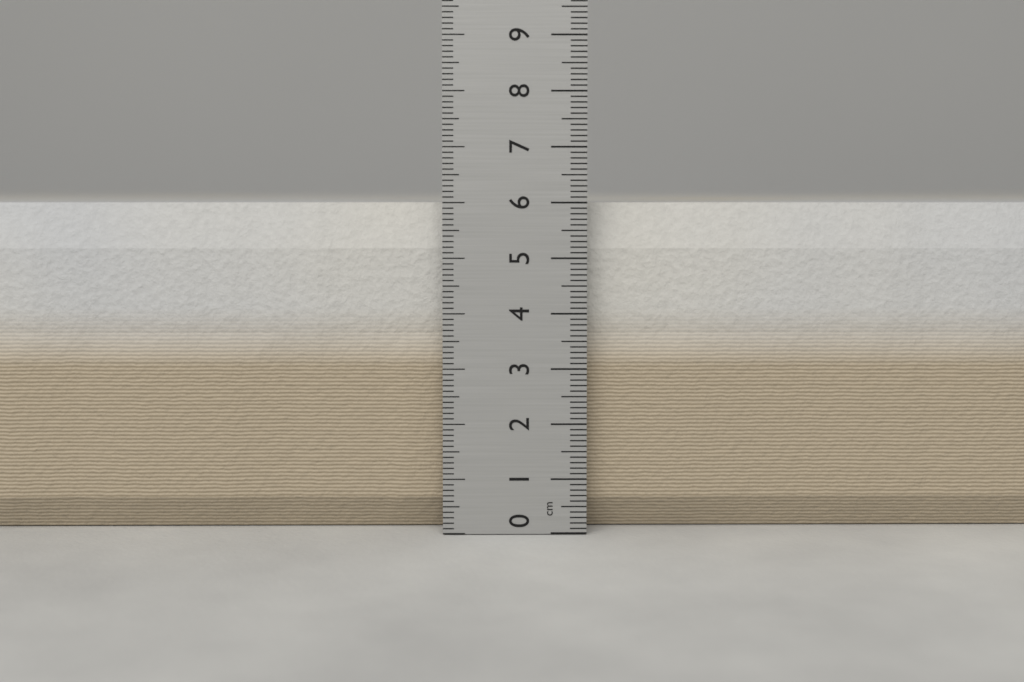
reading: 6.0 cm
